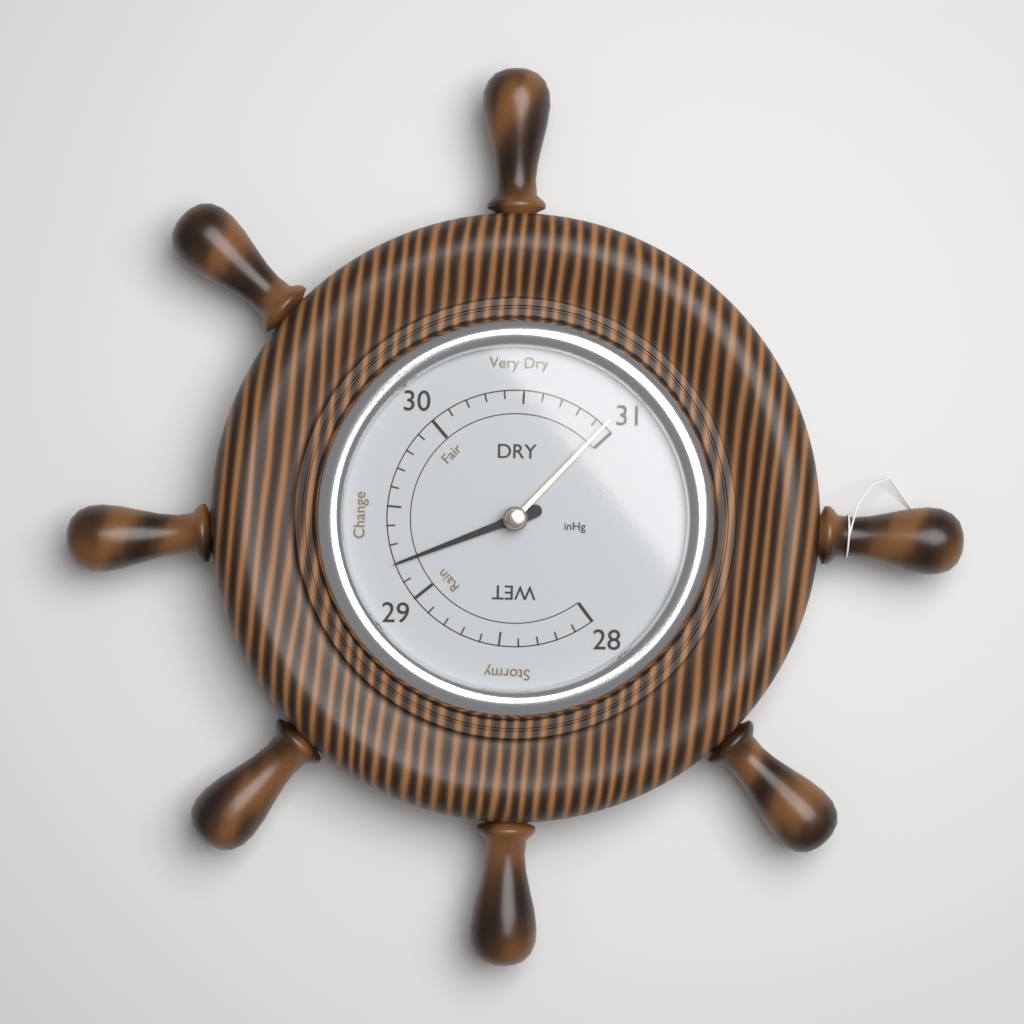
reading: 29.2 inHg
